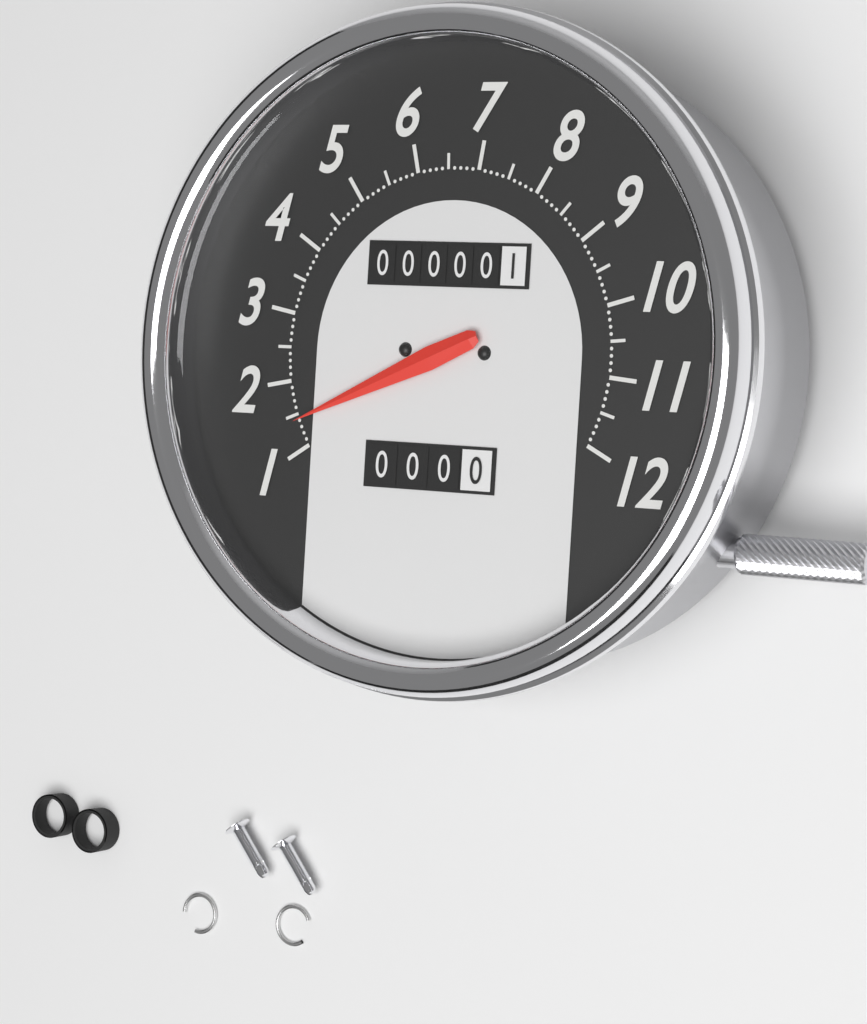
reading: 1.4 (no unit)
